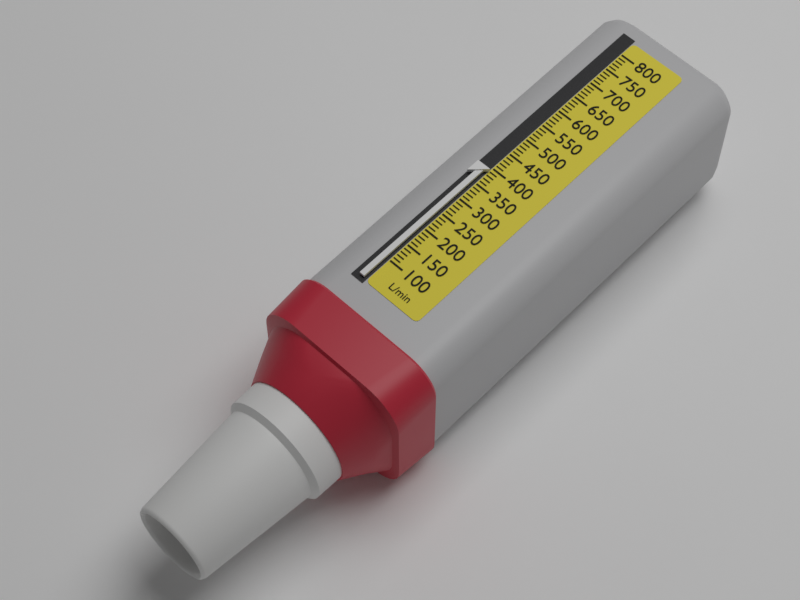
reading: 390 L/min
